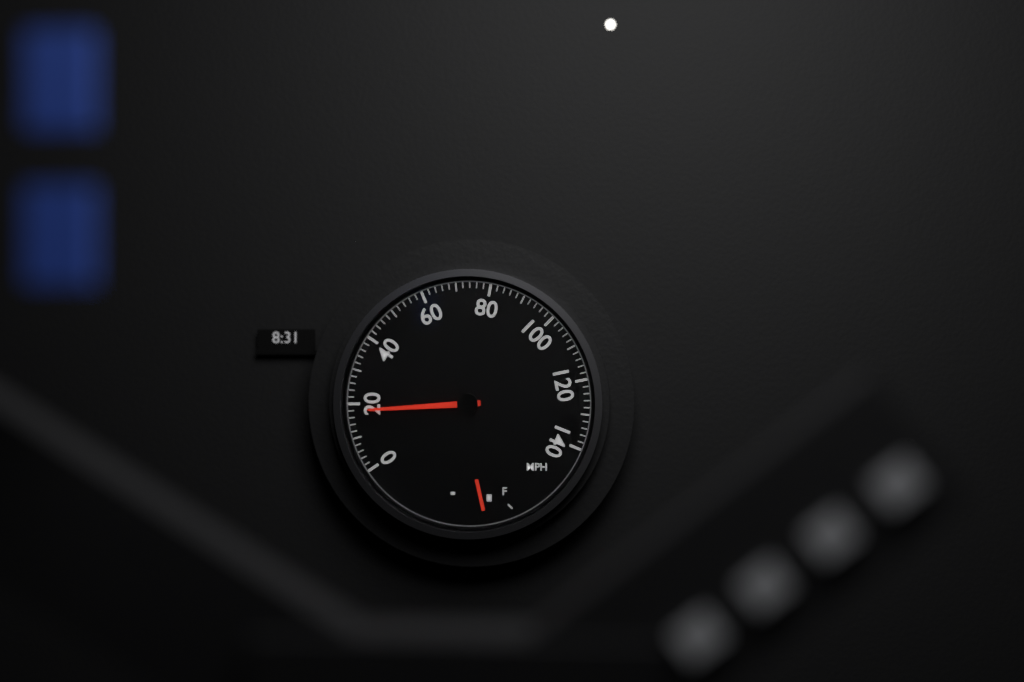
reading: 18 mph
